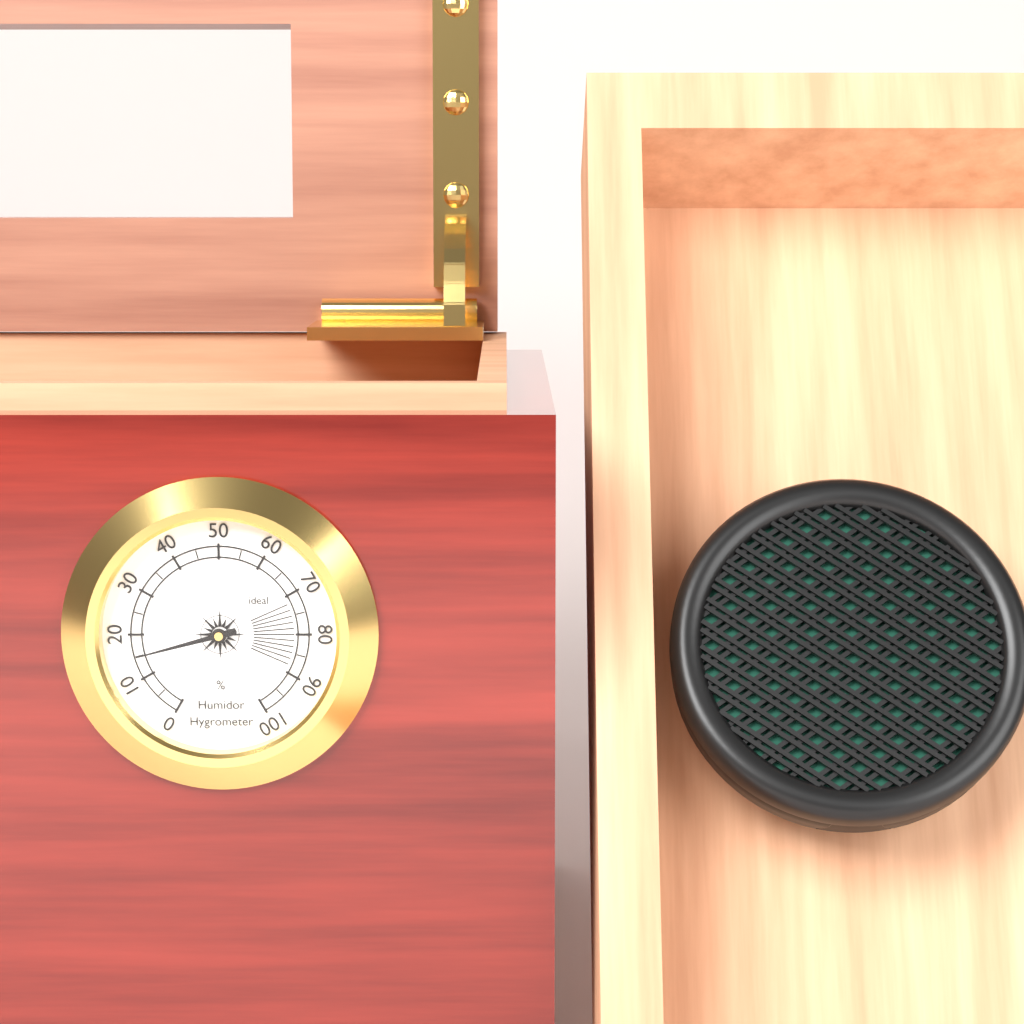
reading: 15 %
